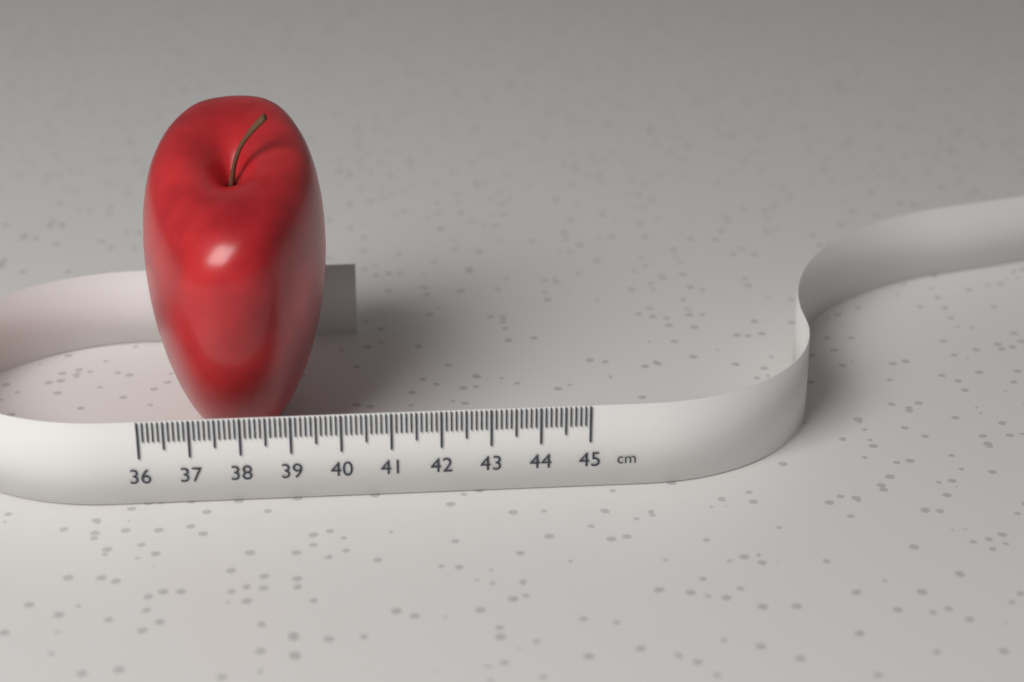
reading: 39.8 cm
